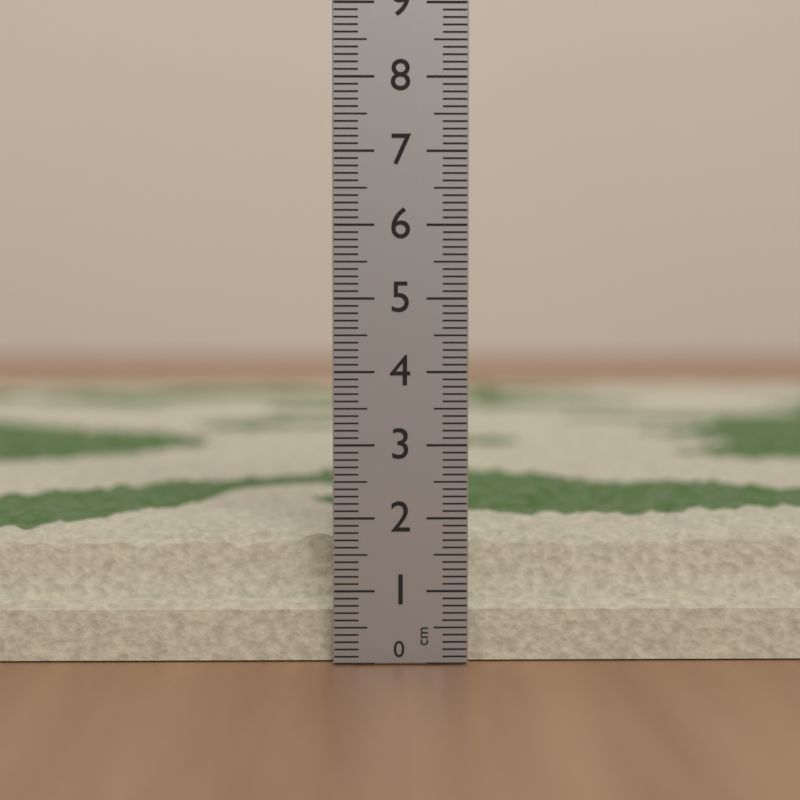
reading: 1.8 cm
